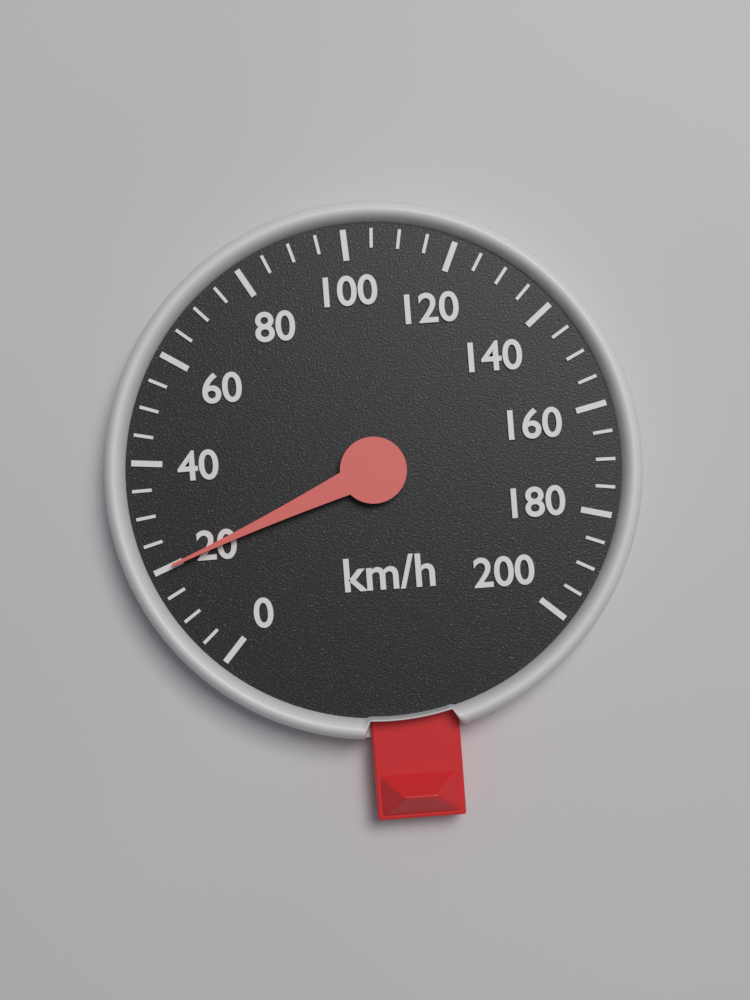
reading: 20 km/h
